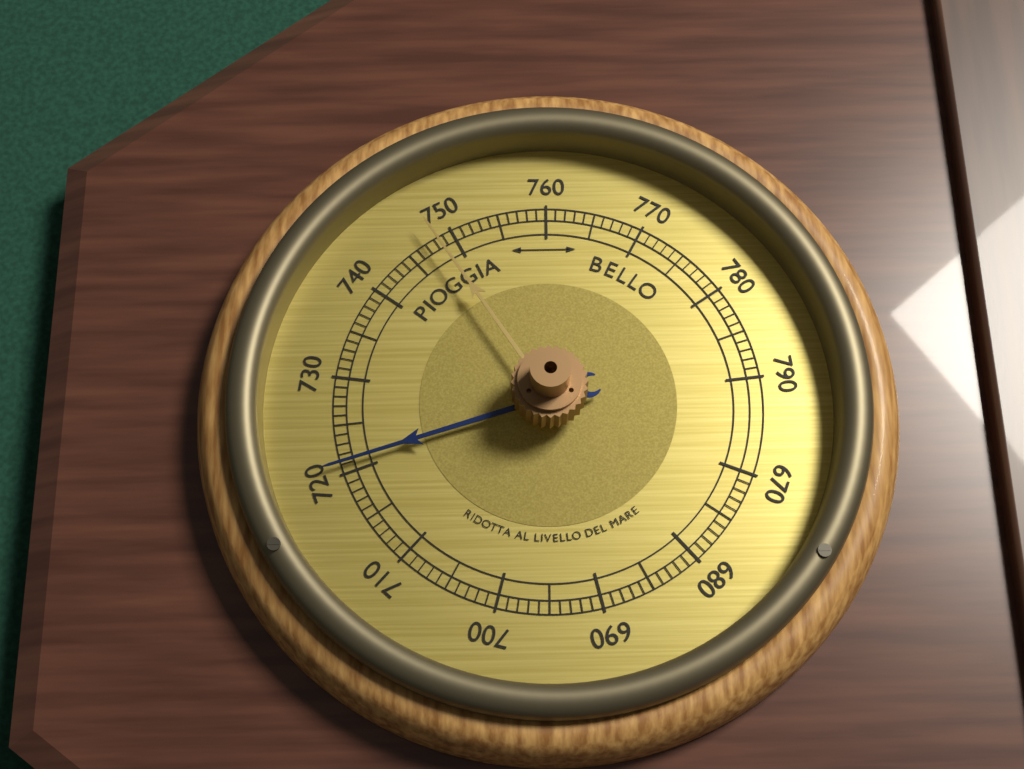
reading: 721 (no unit)
